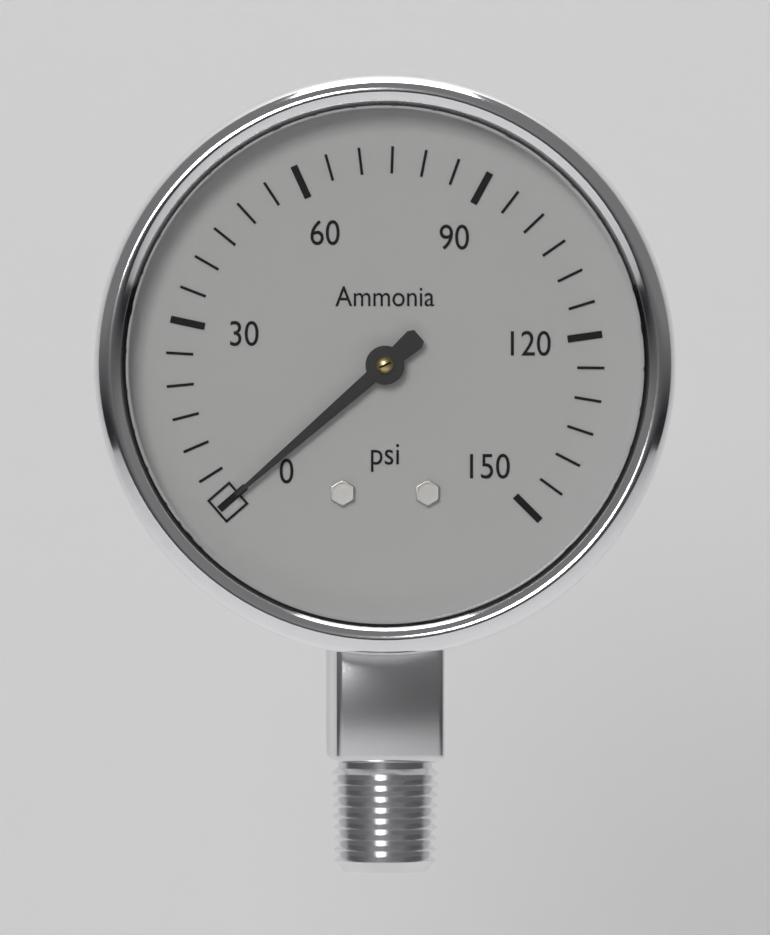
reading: 0 psi
